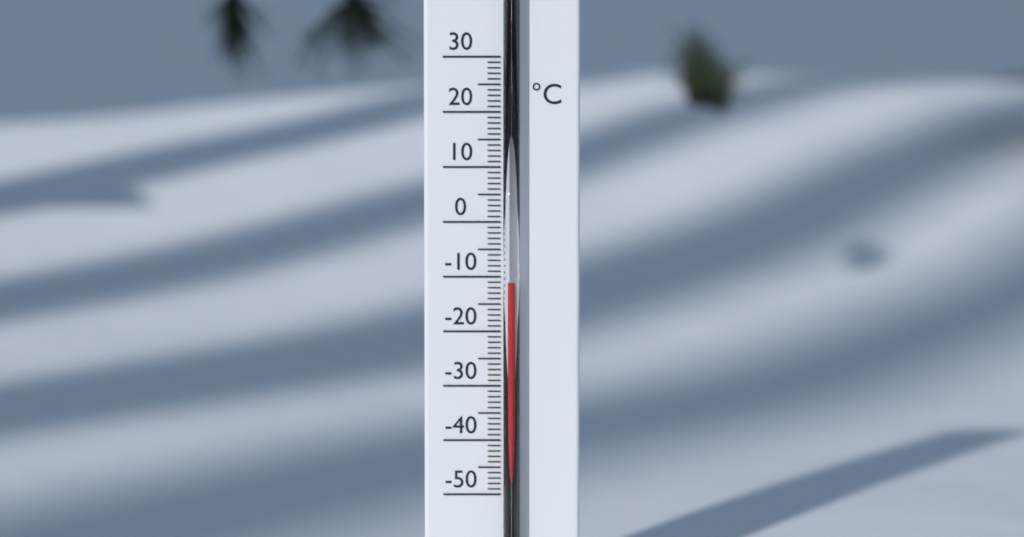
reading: -11 °C
